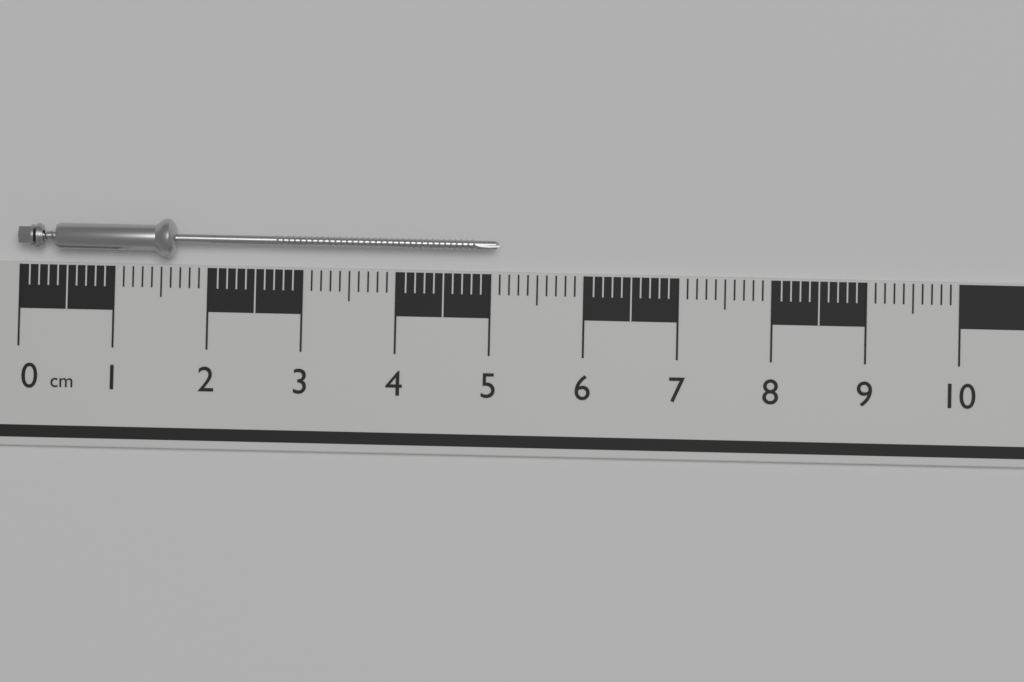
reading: 5.1 cm
